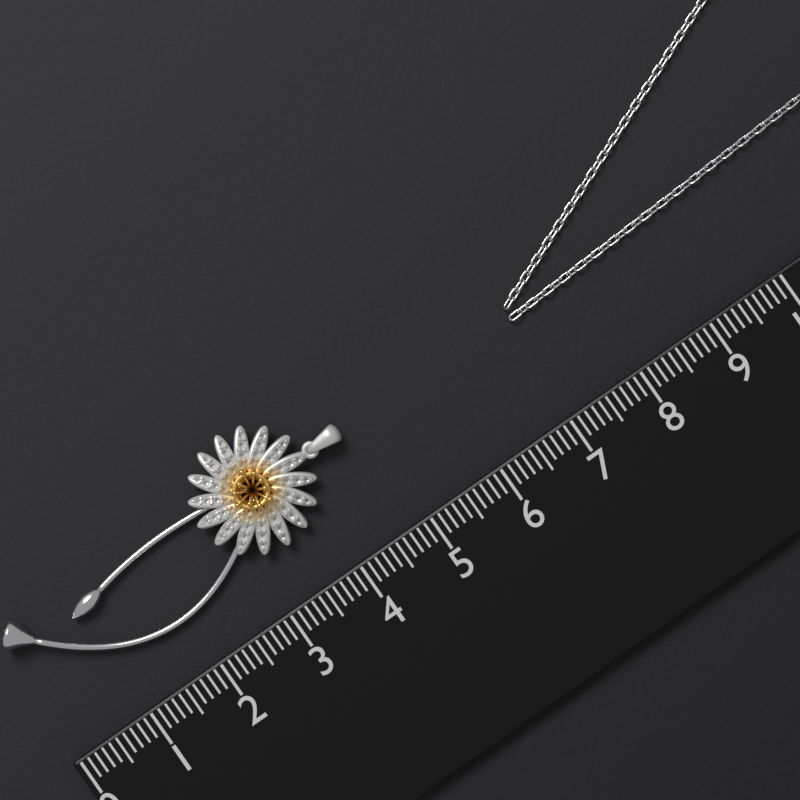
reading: 4.7 (no unit)
